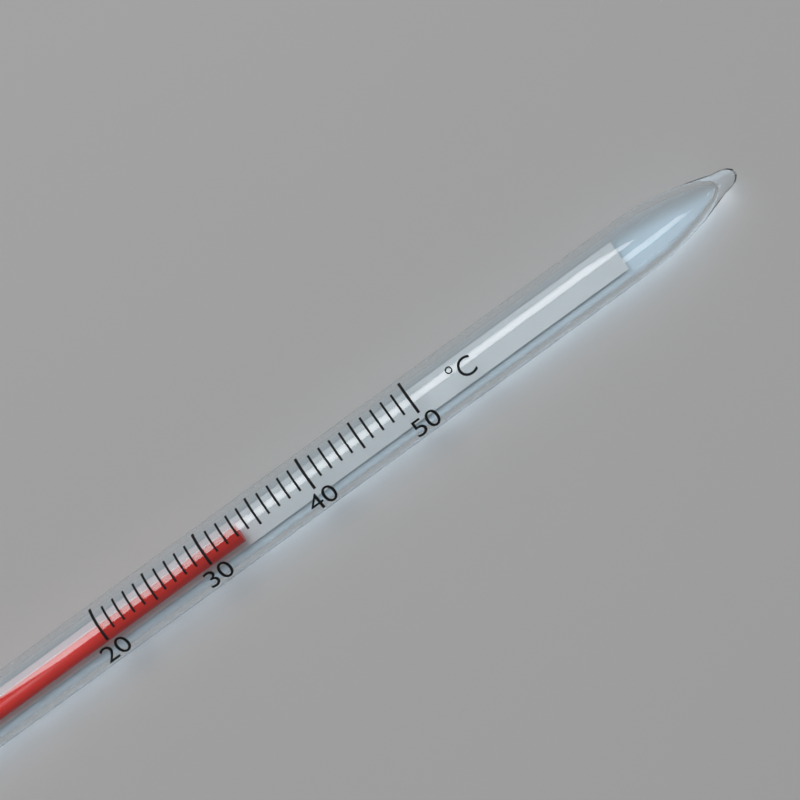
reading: 33 °C
